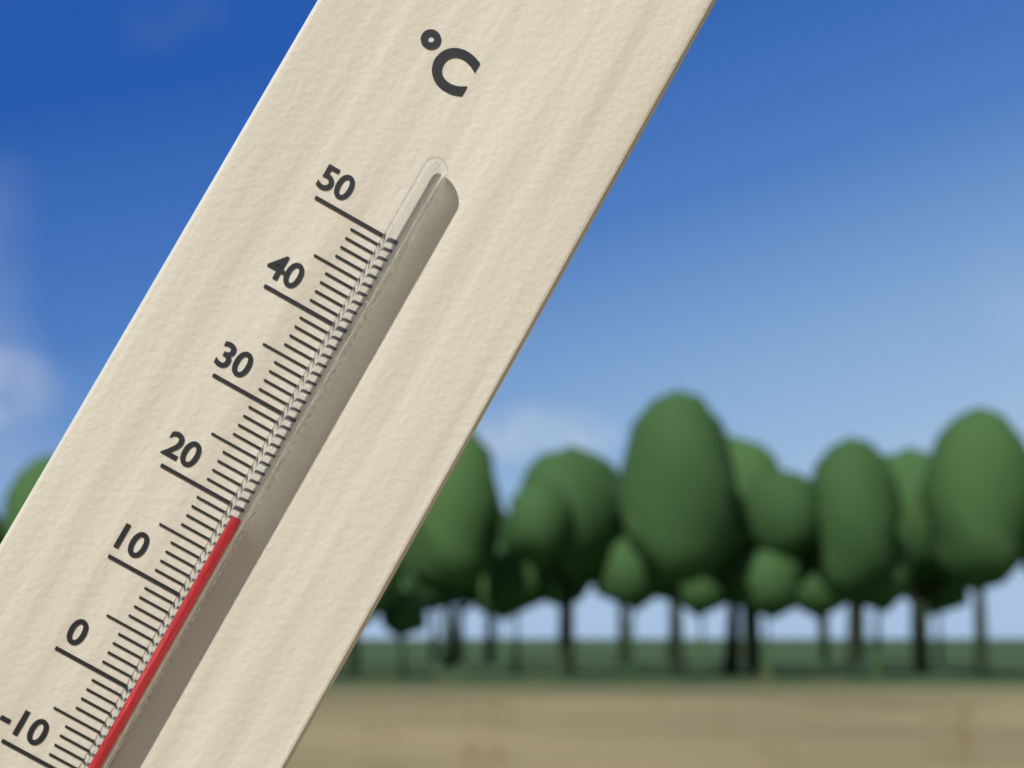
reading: 19 °C
